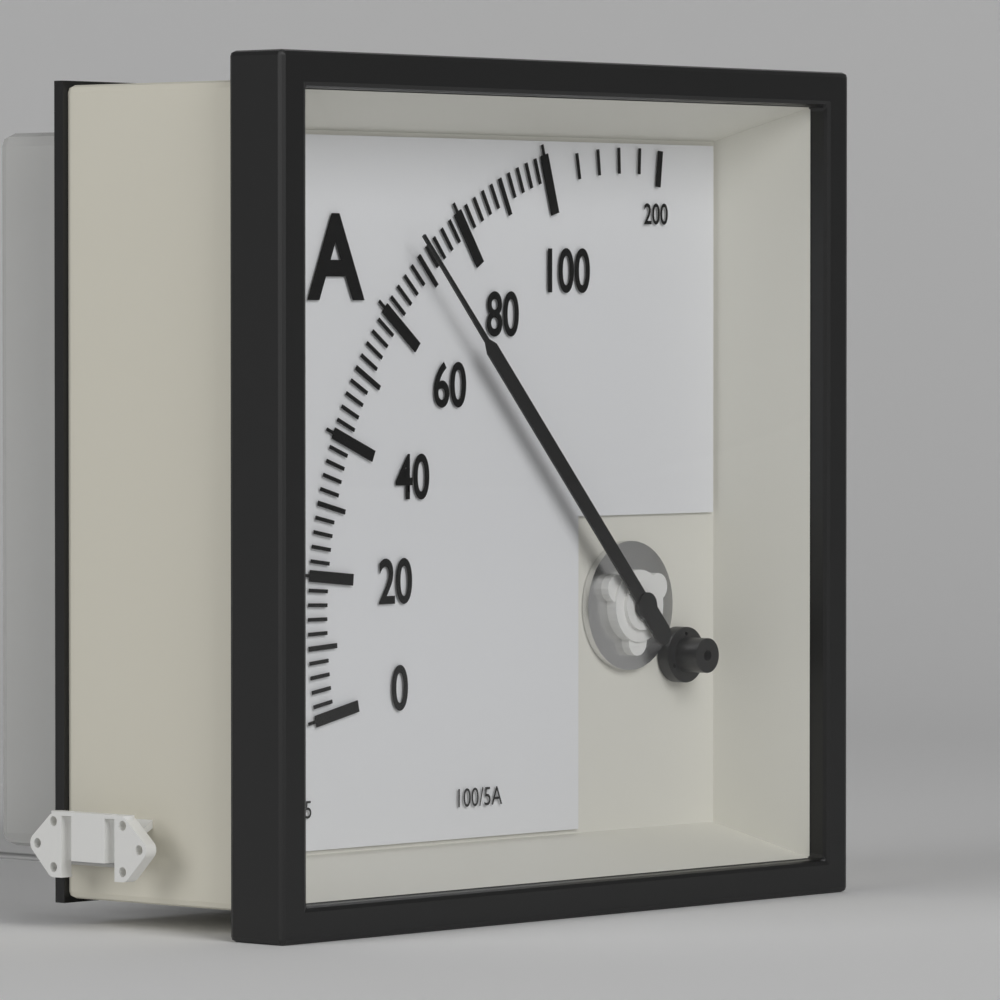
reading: 70 A
